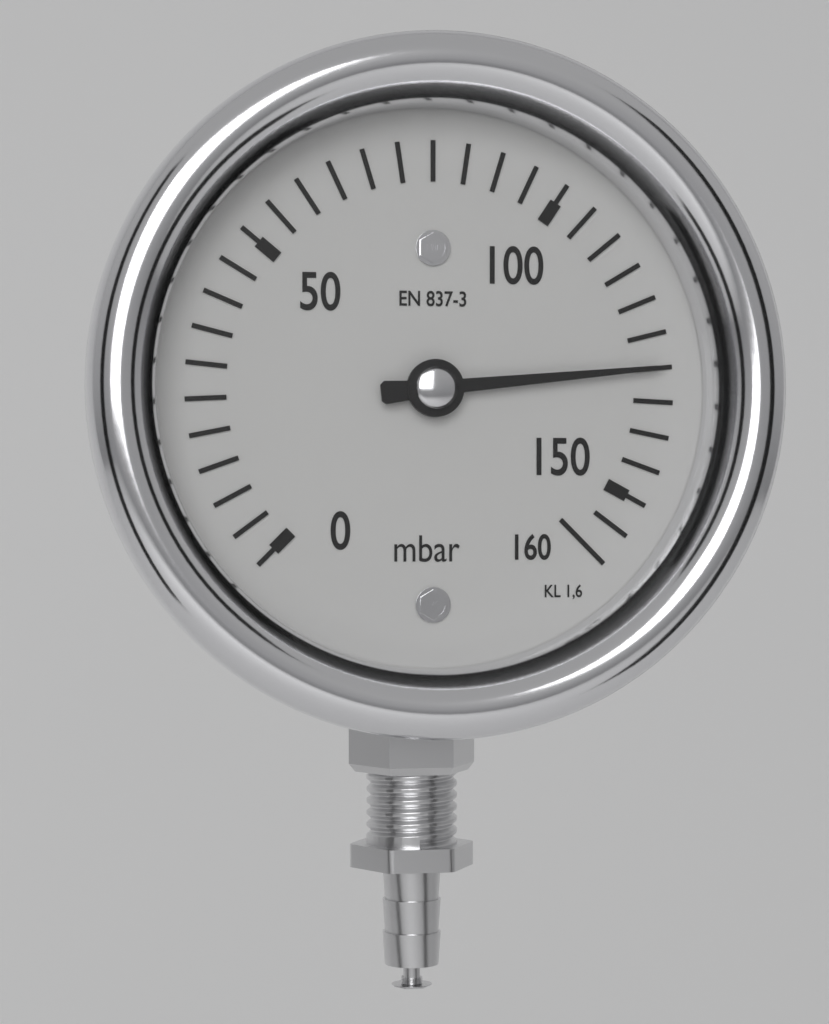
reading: 130 mbar
